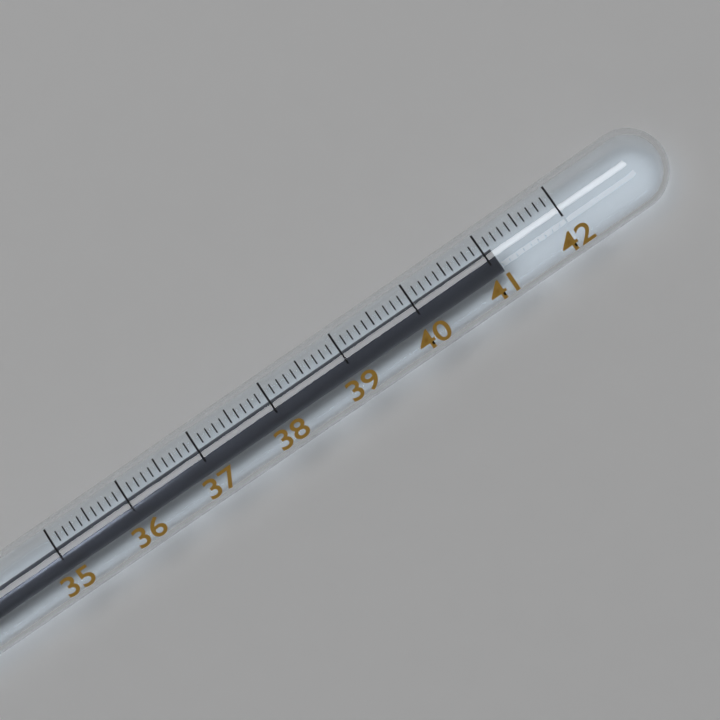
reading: 41.1 (no unit)
